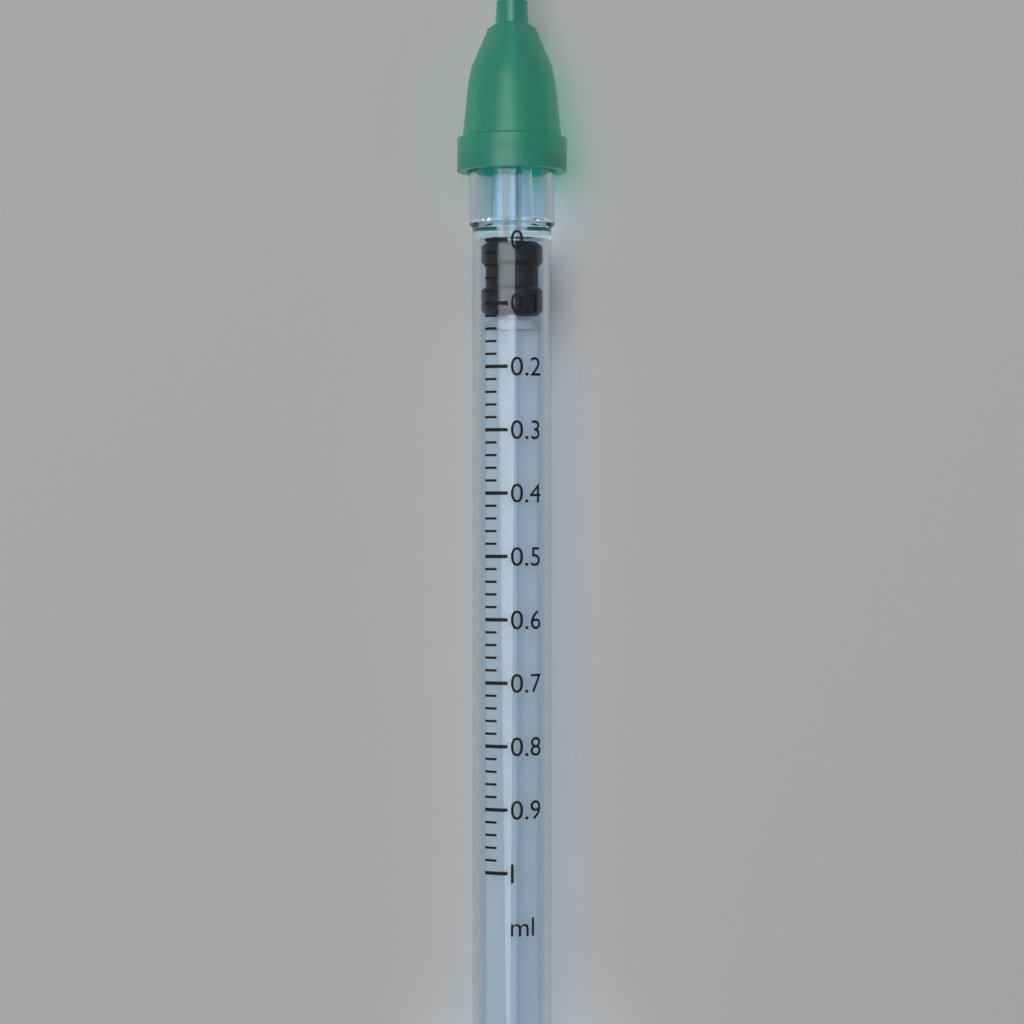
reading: 0.00 ml
